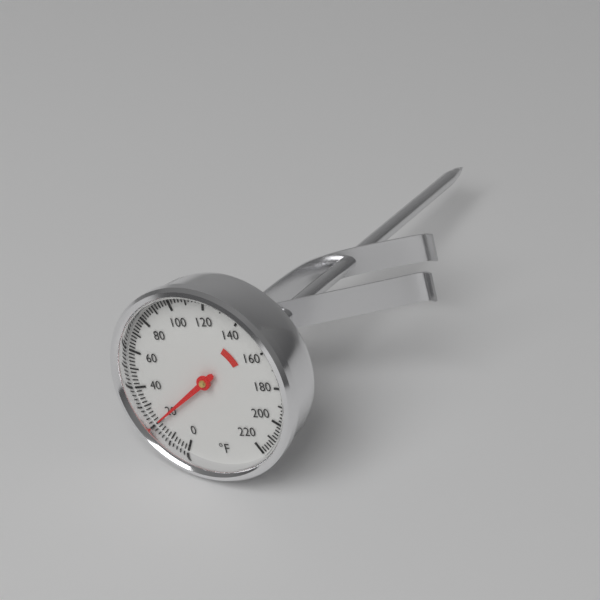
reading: 20 °F
